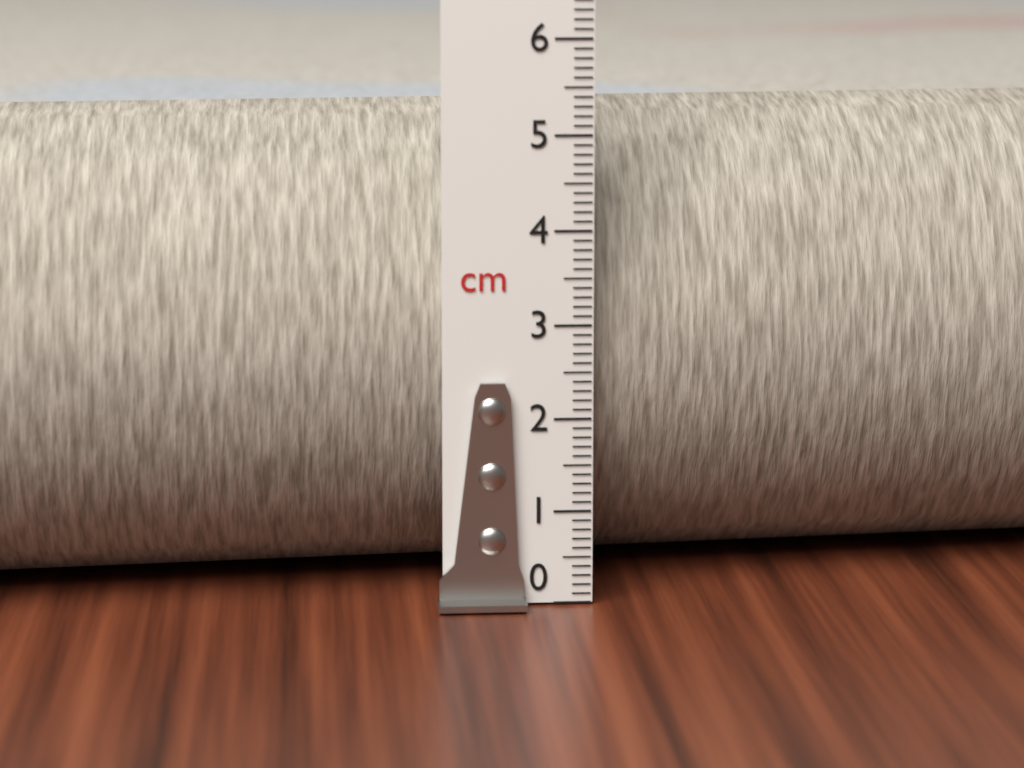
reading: 5.2 cm
